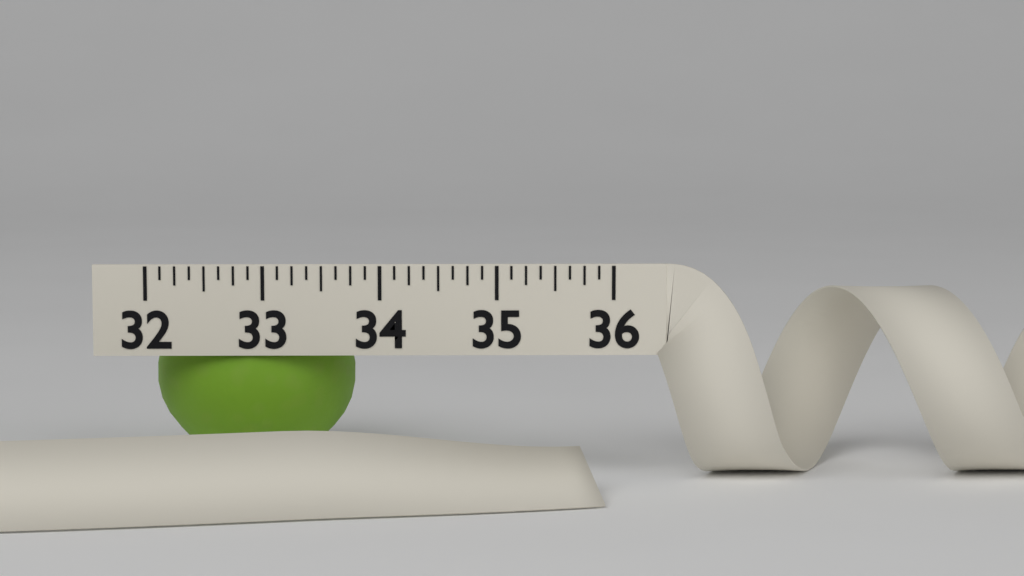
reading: 33.750 (no unit)
